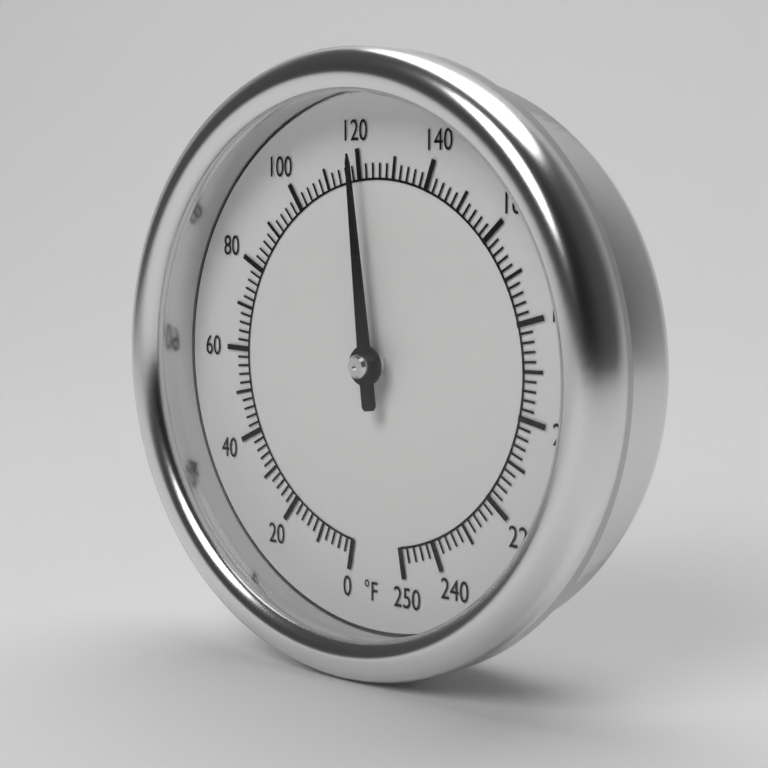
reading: 120 °F
